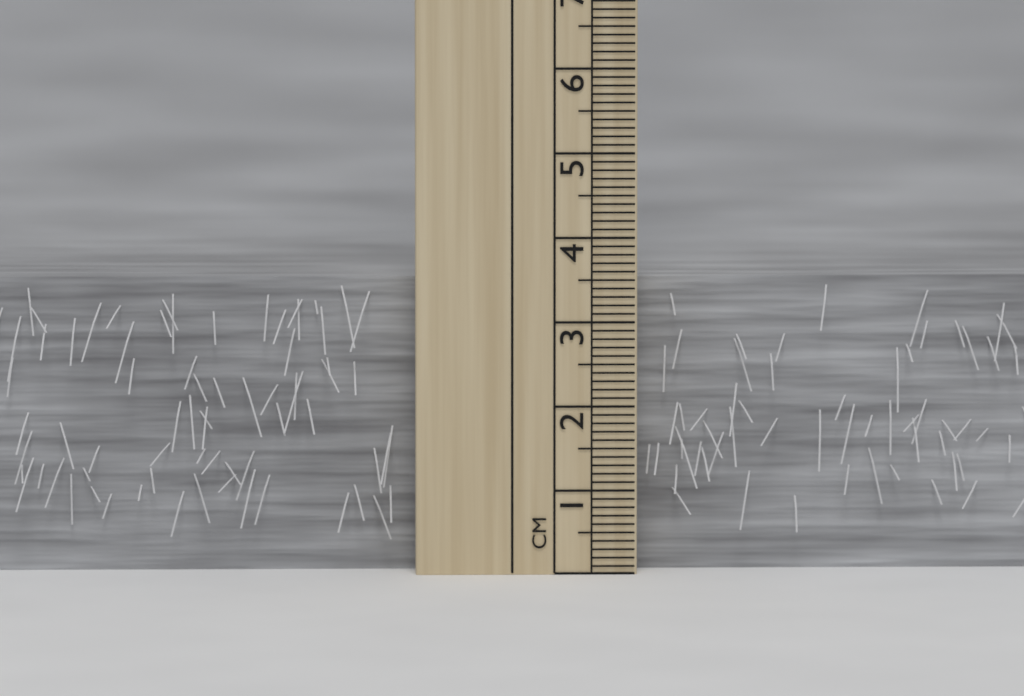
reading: 3.5 cm
